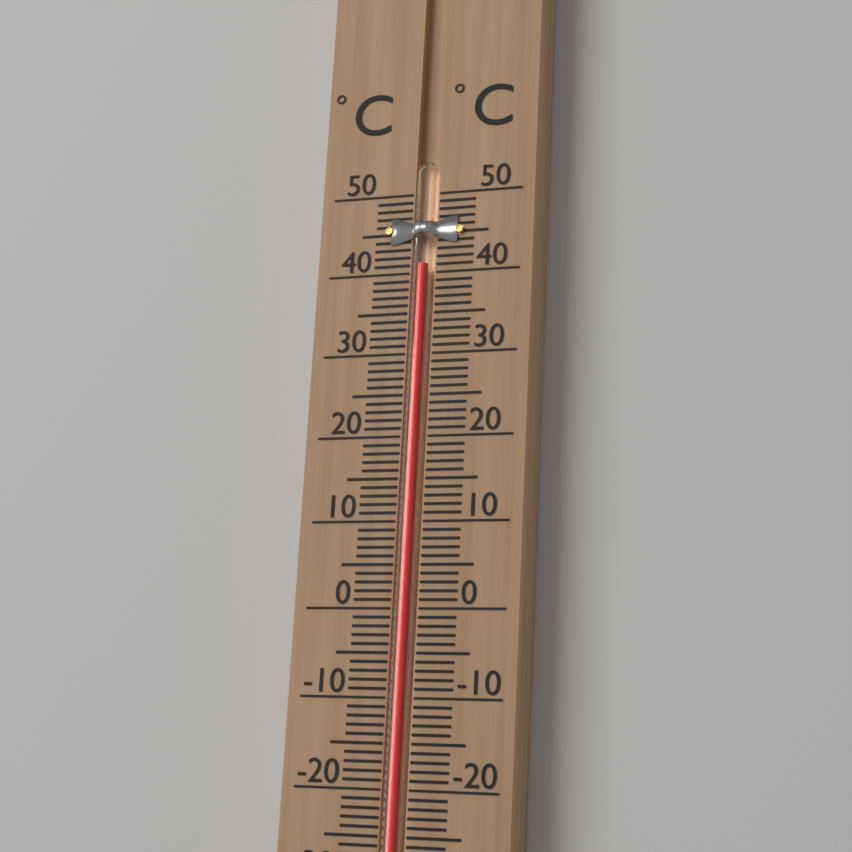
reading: 41 °C
